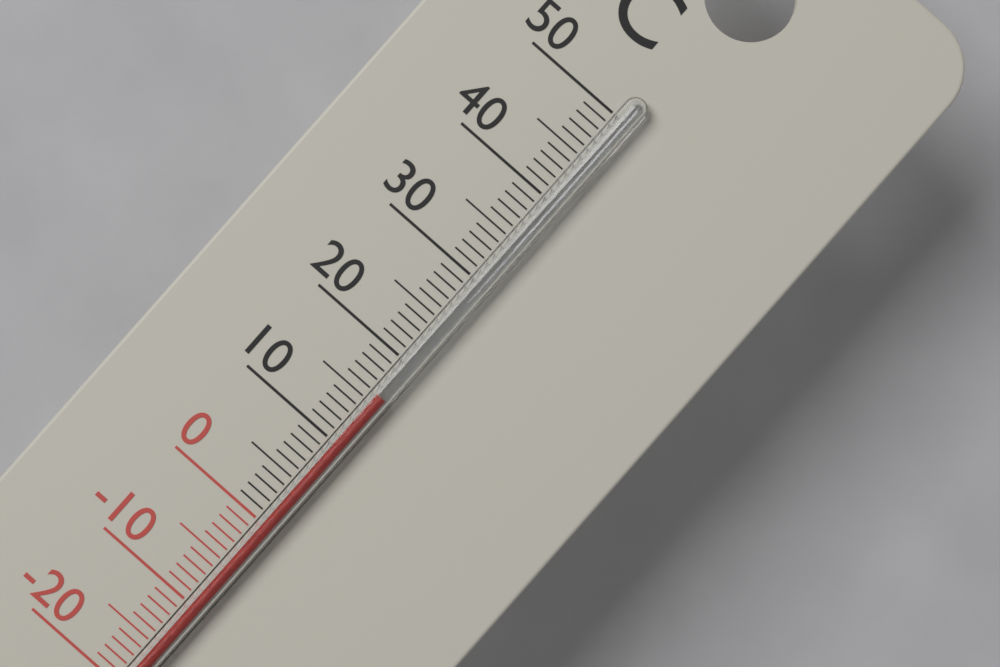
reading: 16 °C
